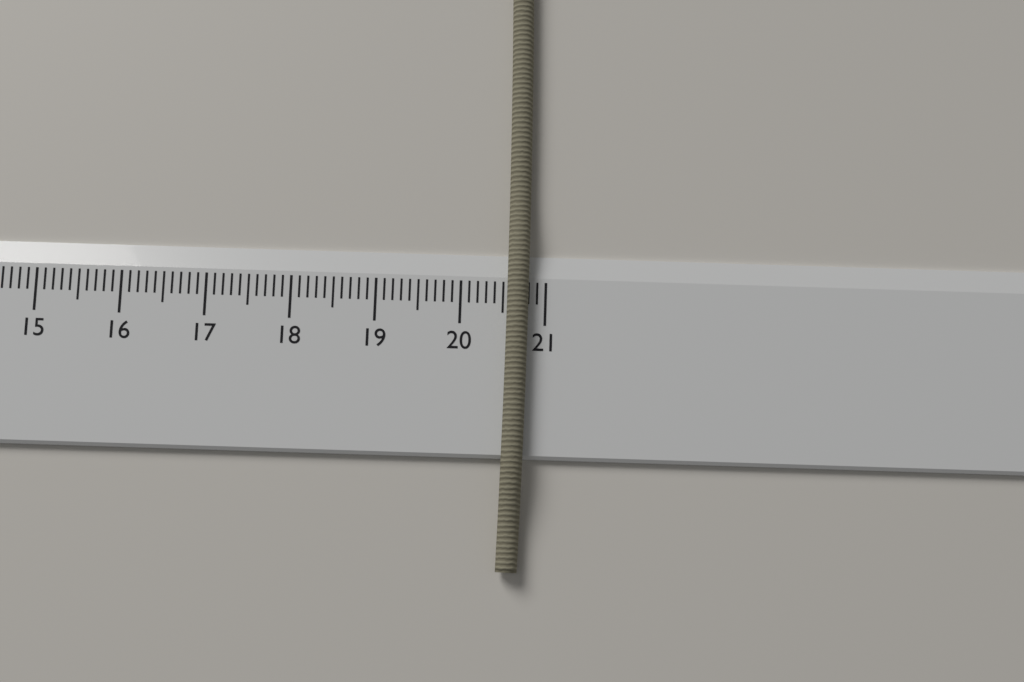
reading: 20.8 cm
